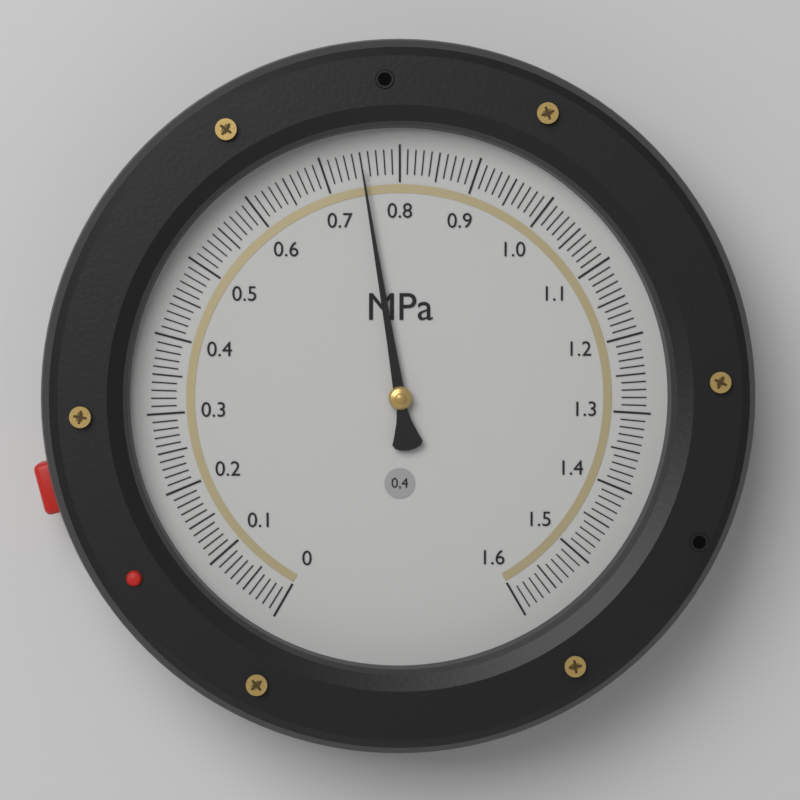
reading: 0.75 MPa
